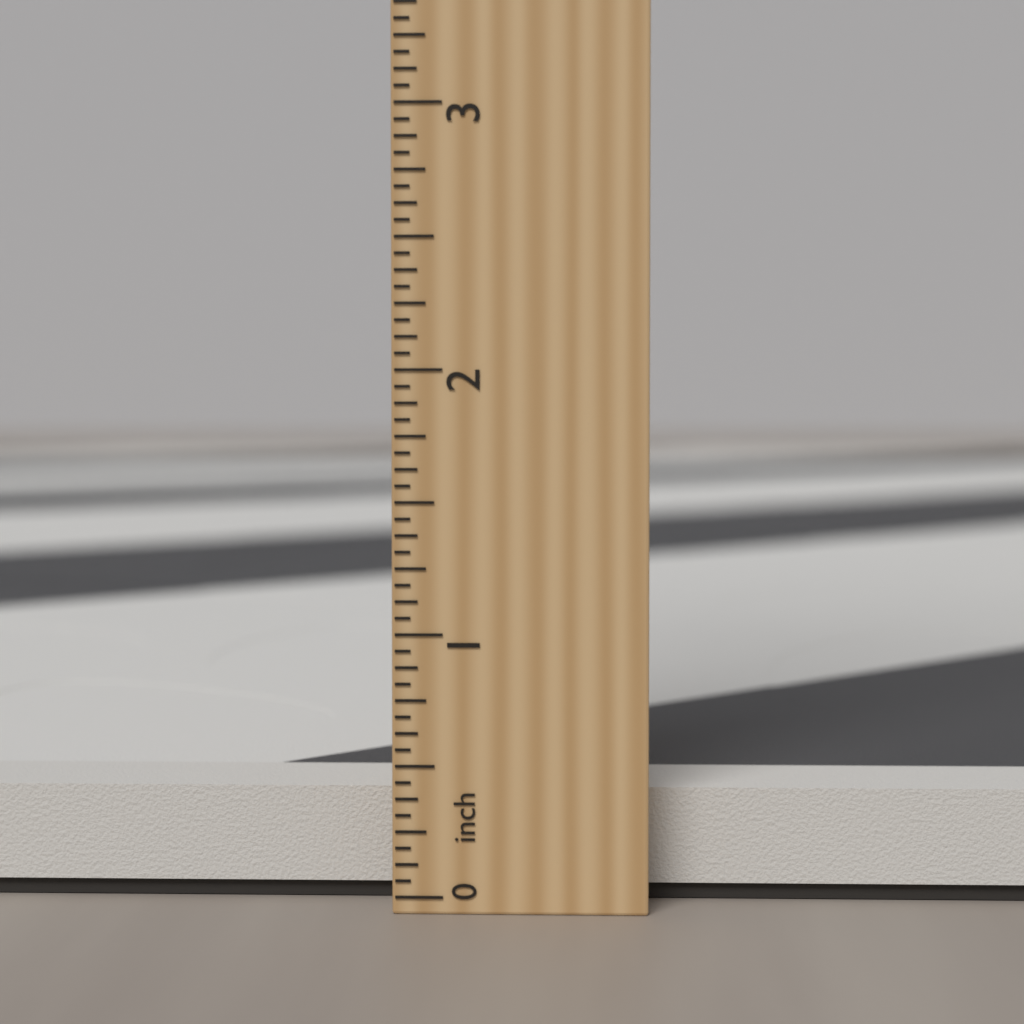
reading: 0.3750 inch
